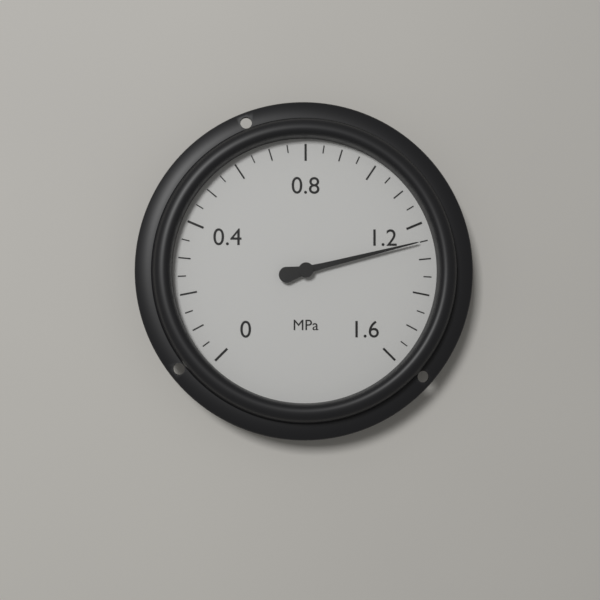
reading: 1.25 MPa
